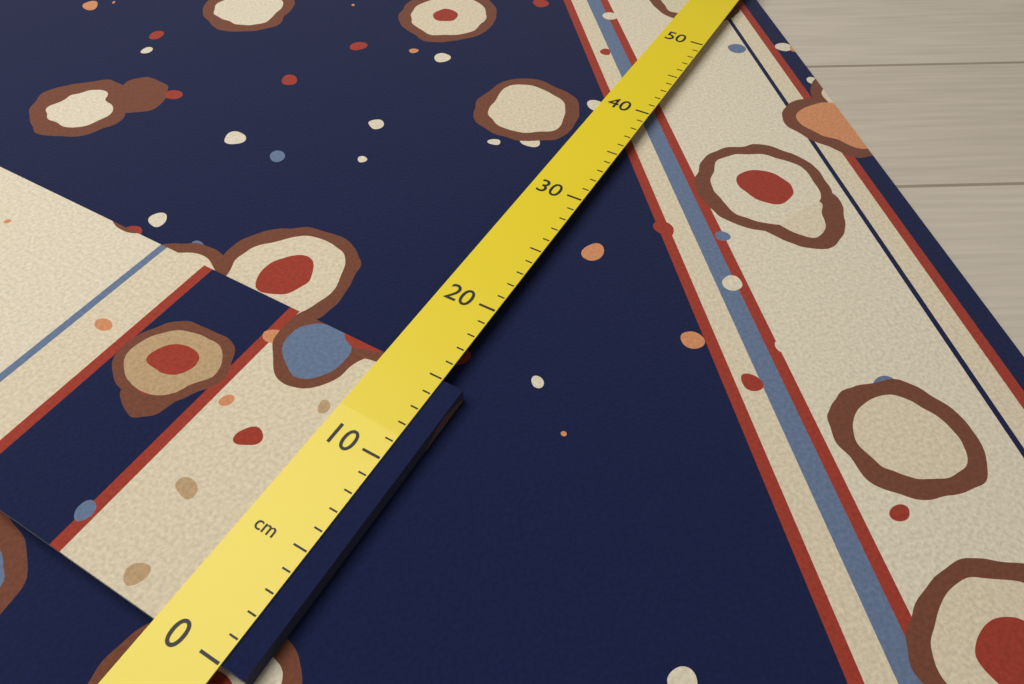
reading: 15 cm
